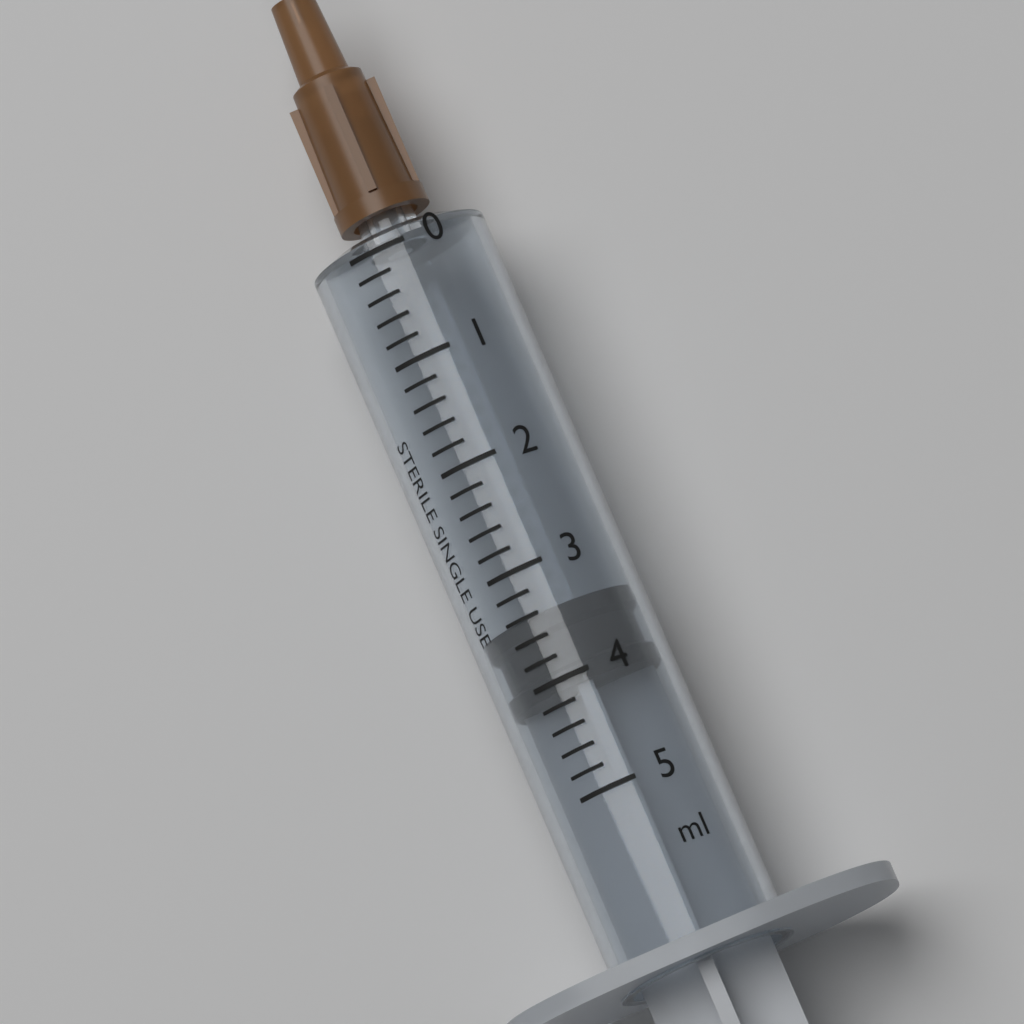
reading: 3.4 ml
